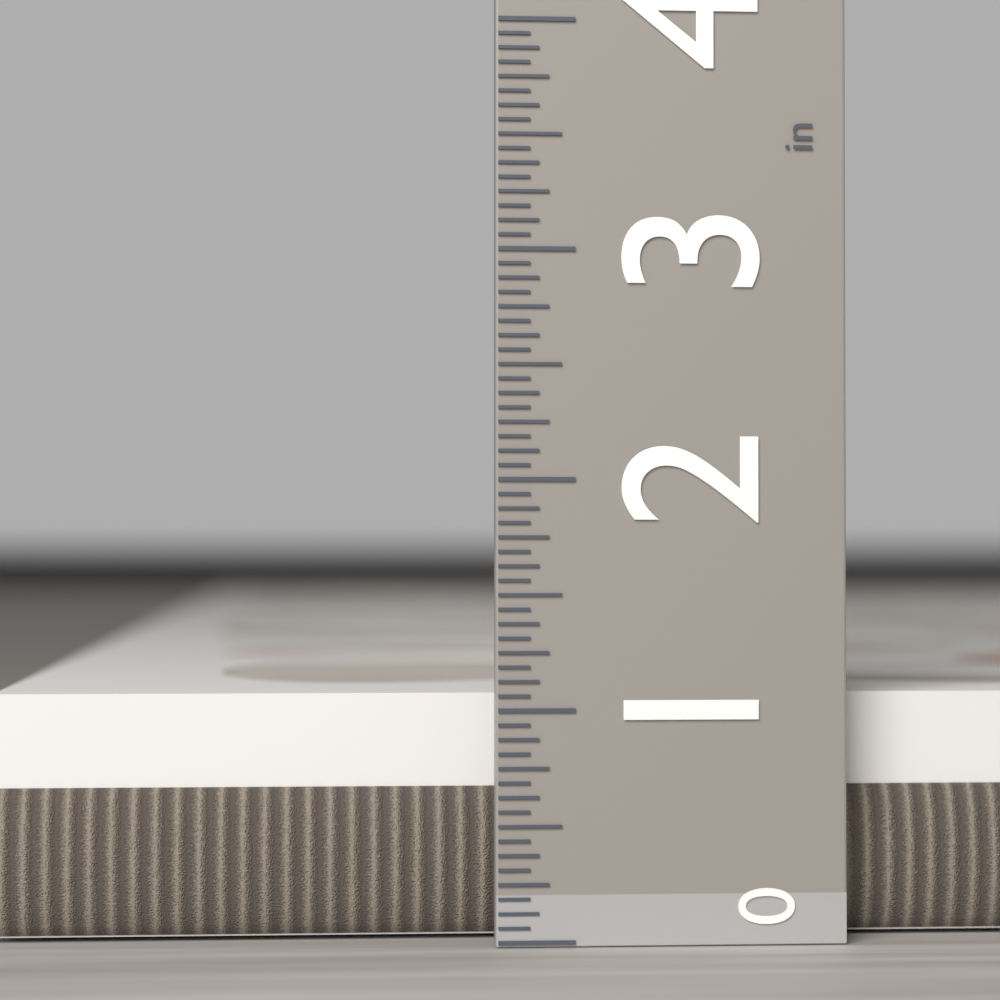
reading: 1.0625 in
